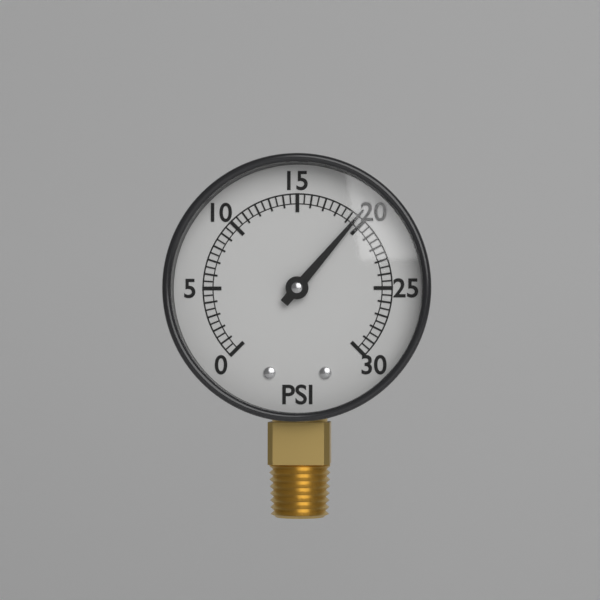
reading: 19.5 psi
